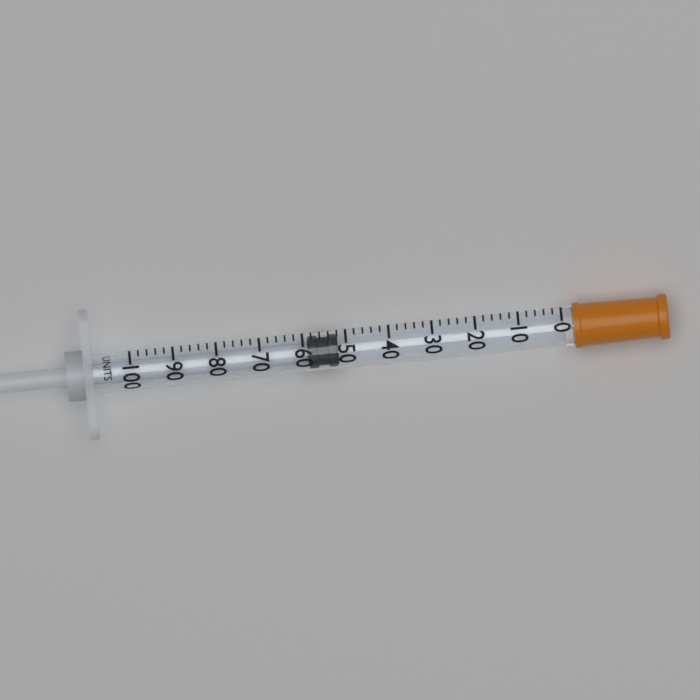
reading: 52 units
